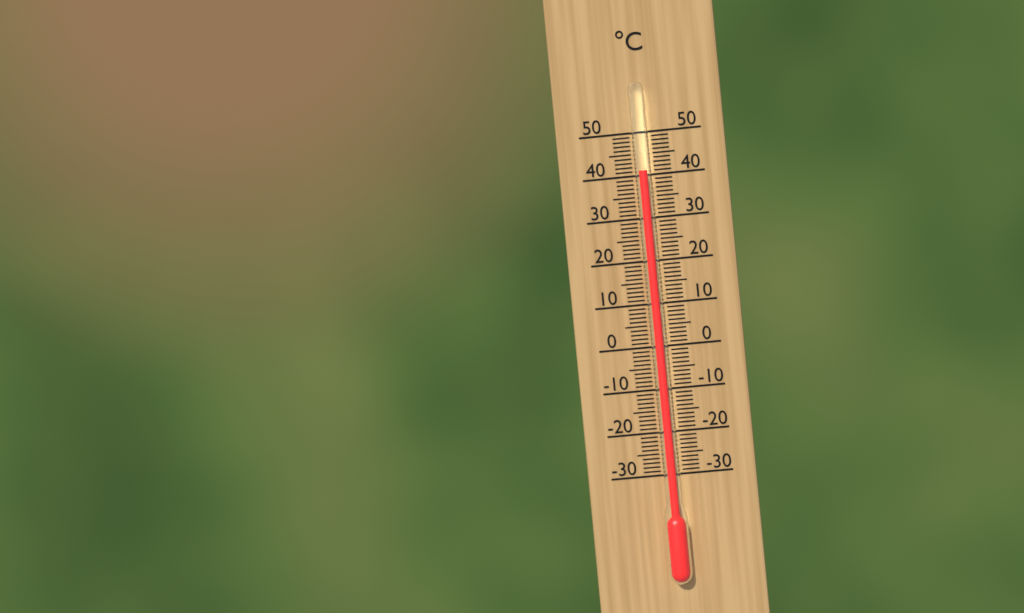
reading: 41 °C
